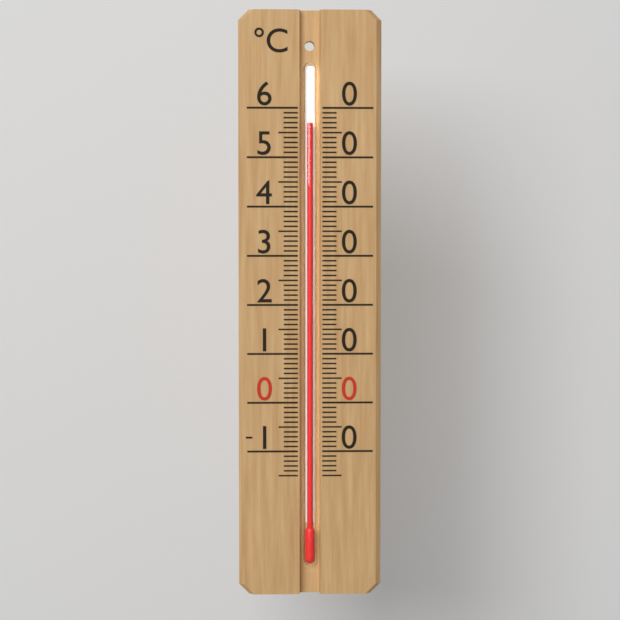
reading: 57 °C
